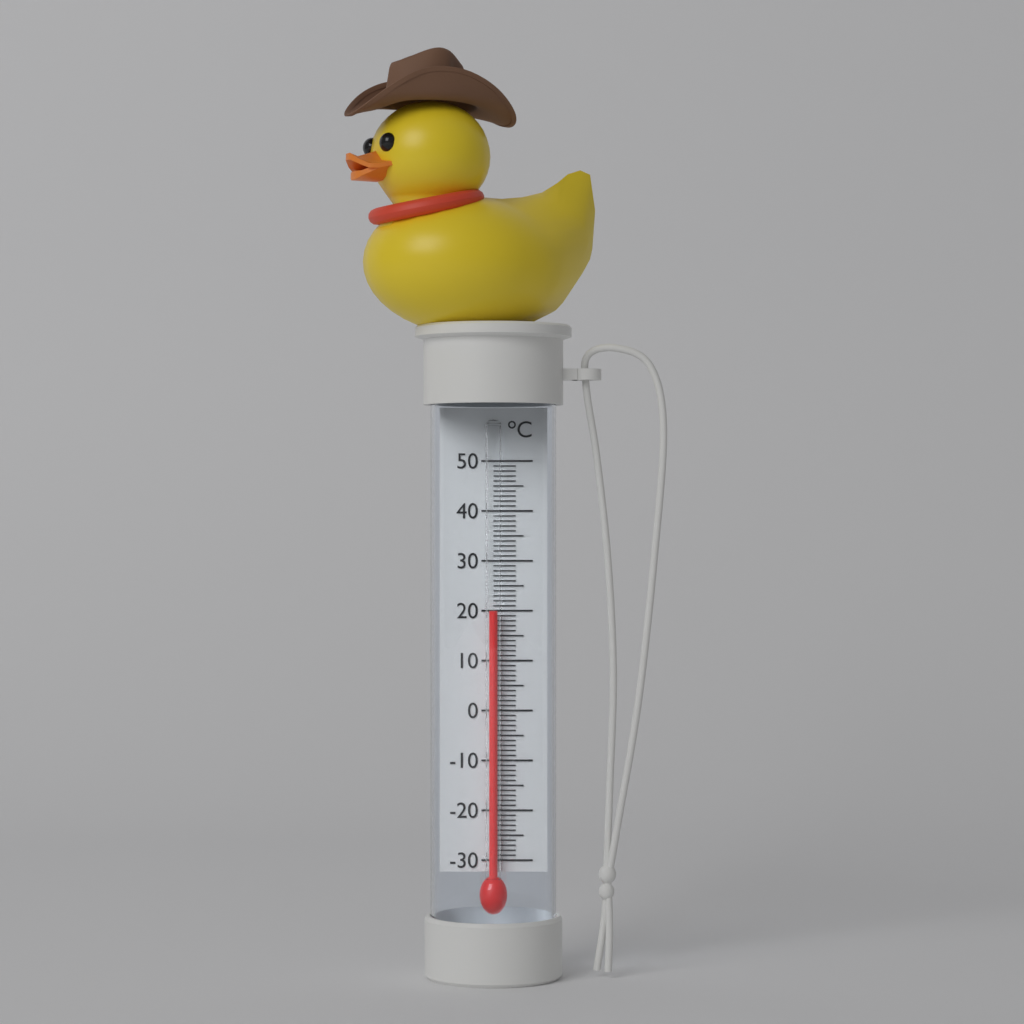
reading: 20 °C
